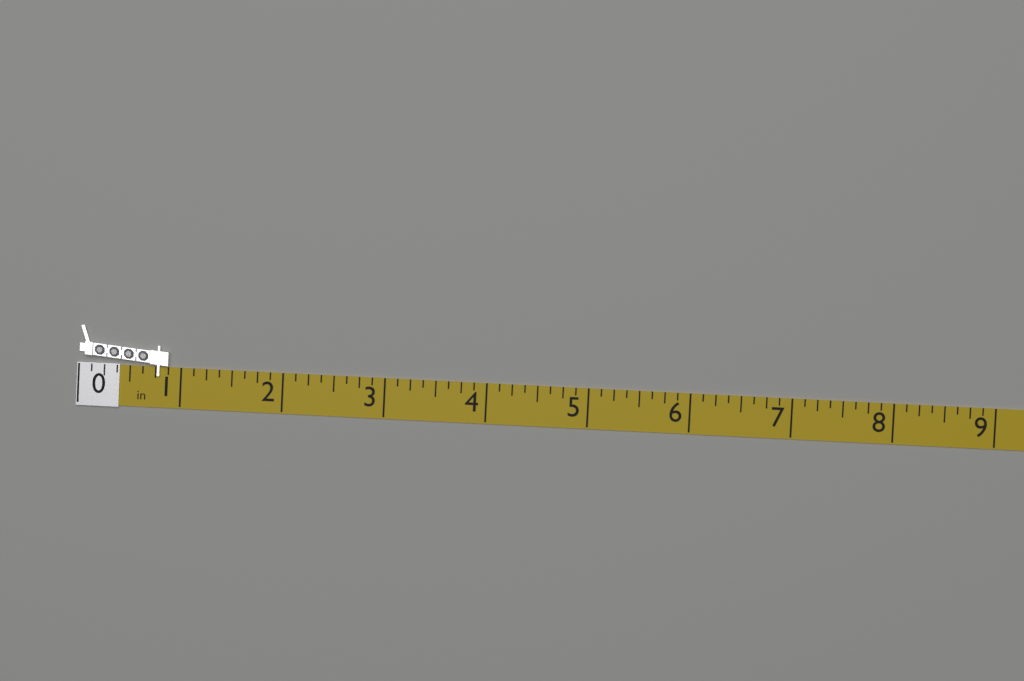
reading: 0.875 in
